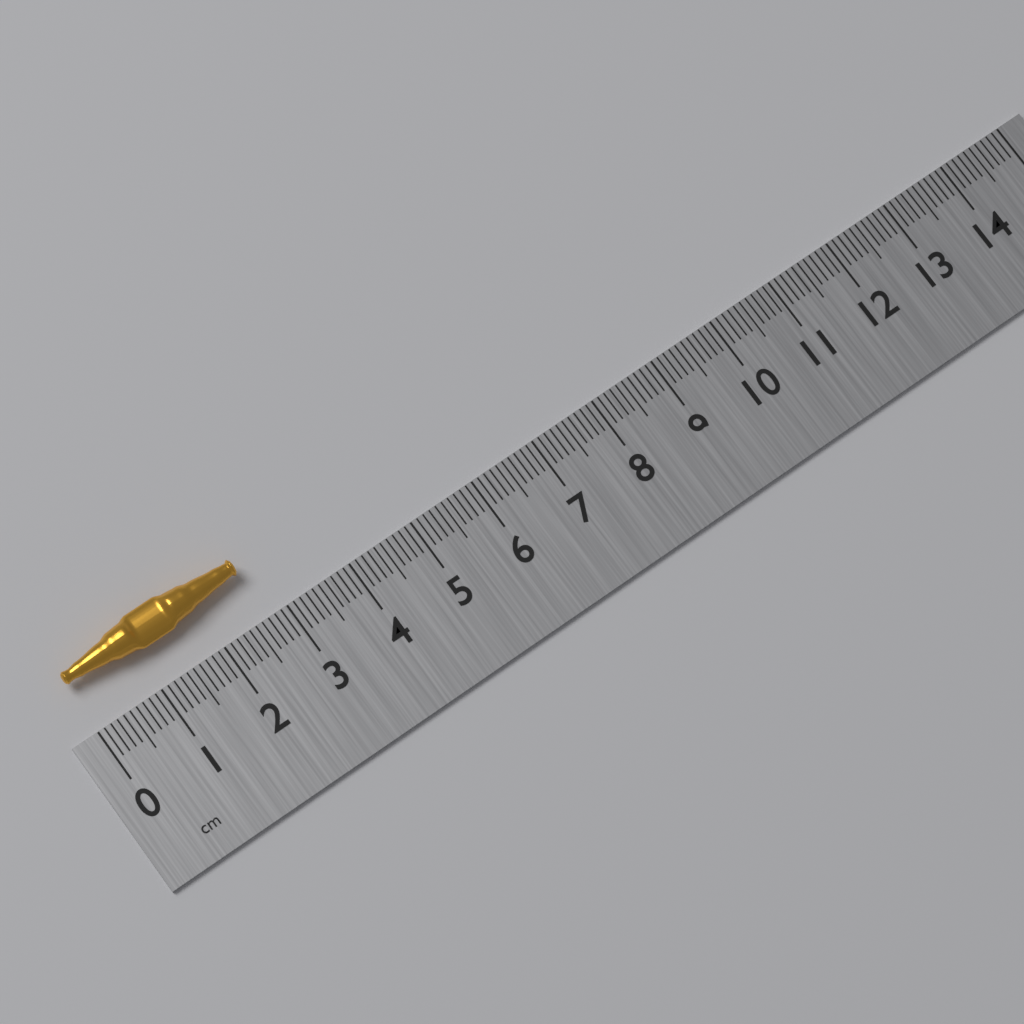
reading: 2.7 cm
